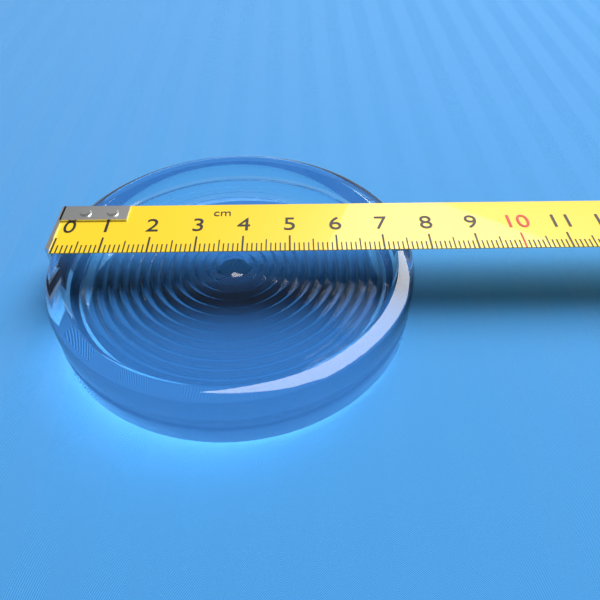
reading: 7.6 cm
